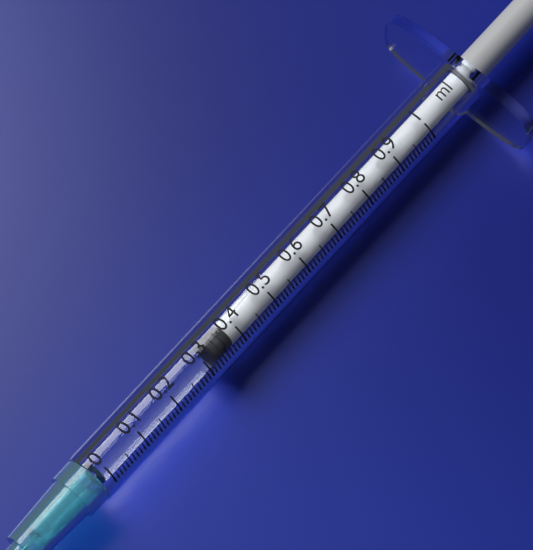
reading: 0.33 ml
